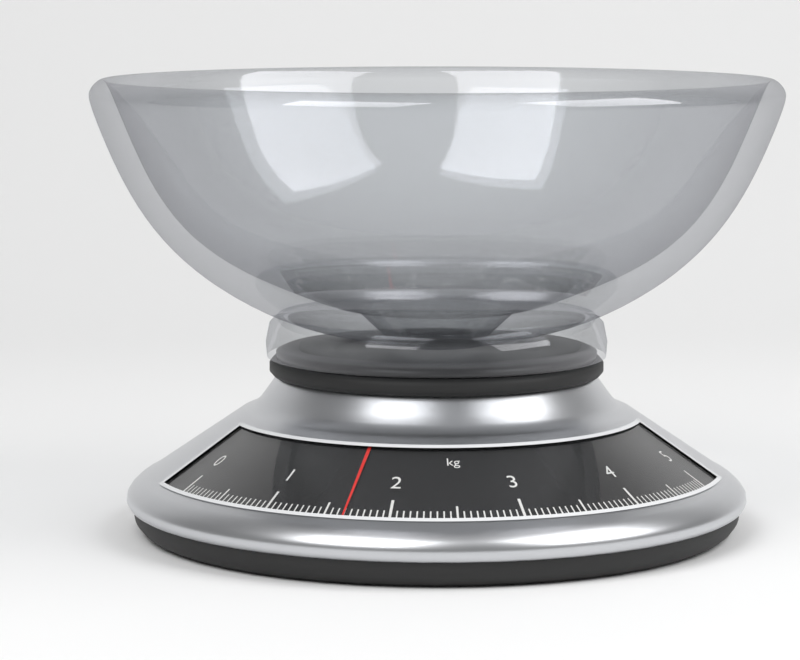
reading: 1.65 kg
